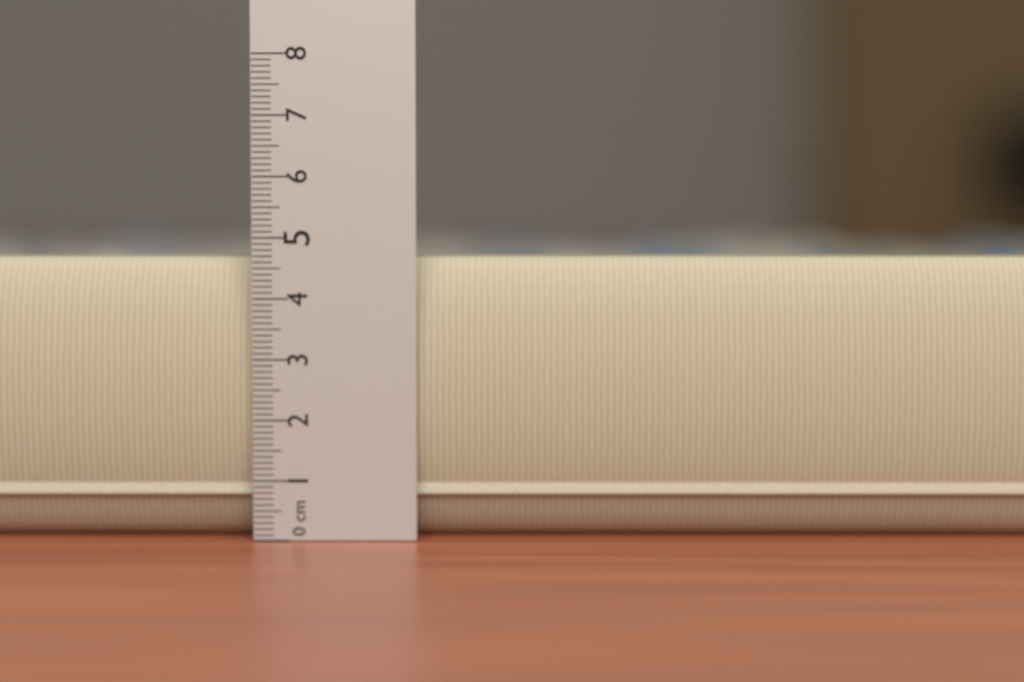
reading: 4.7 cm
